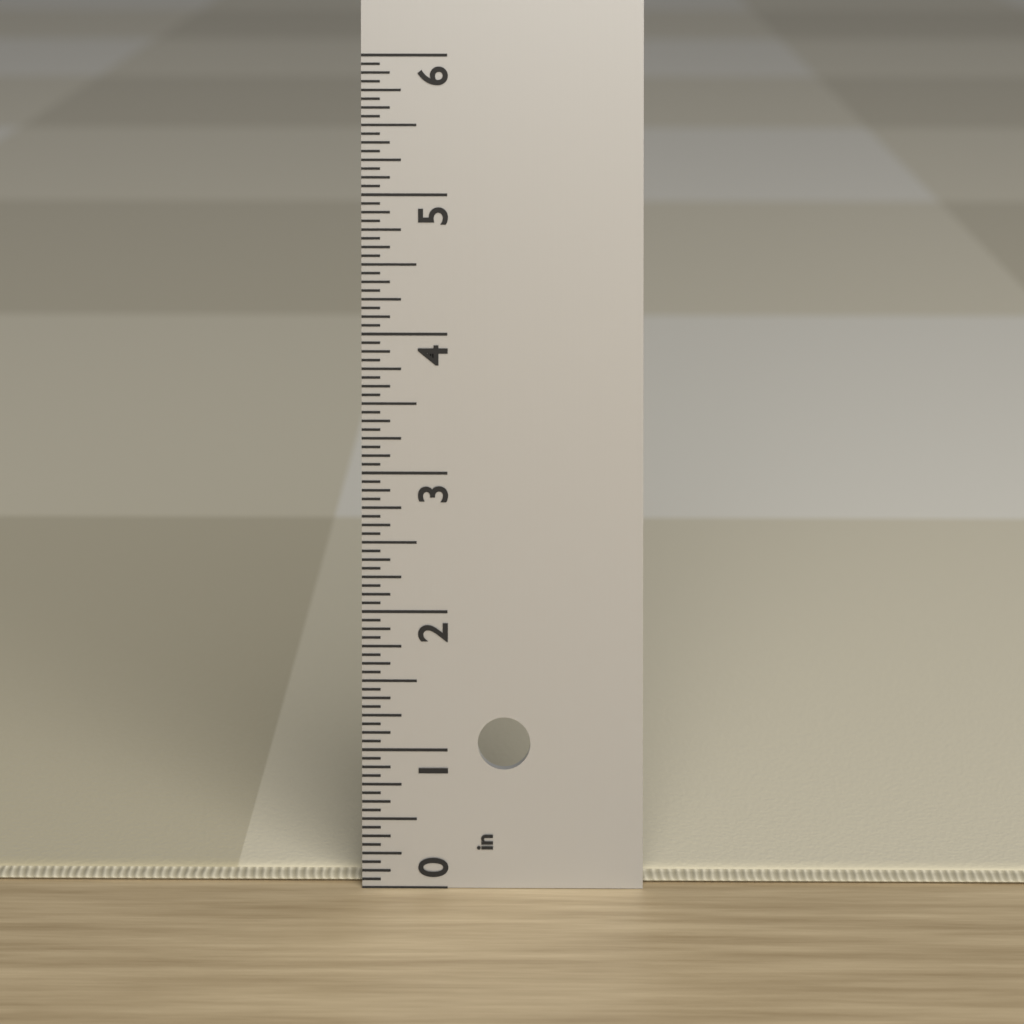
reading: 0.0625 in
